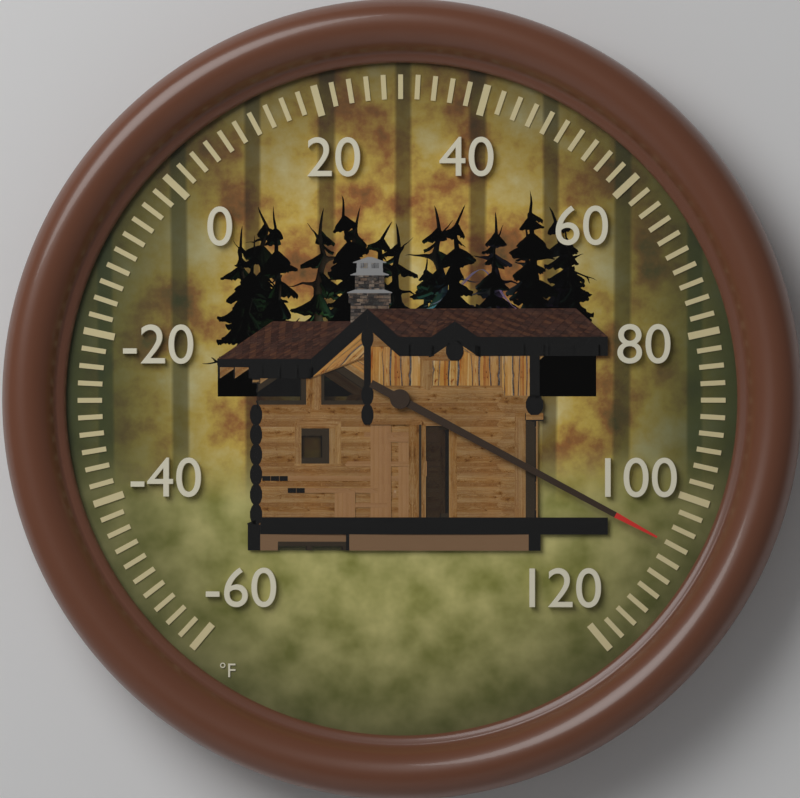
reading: 106 °F
